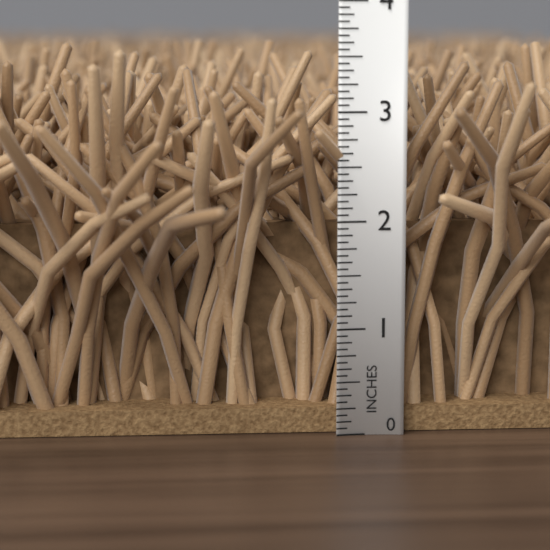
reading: 3.6250 in
